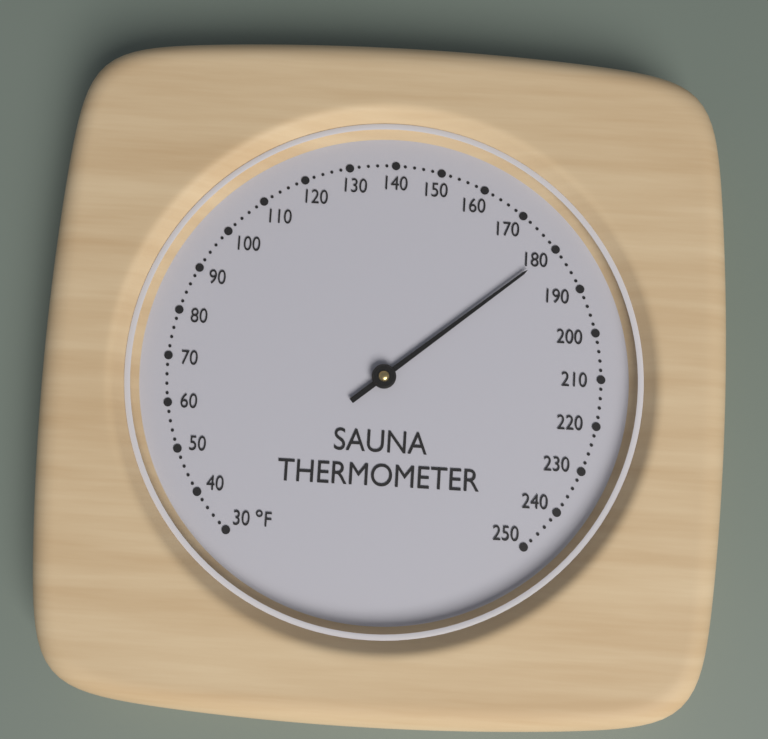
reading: 180 °F
